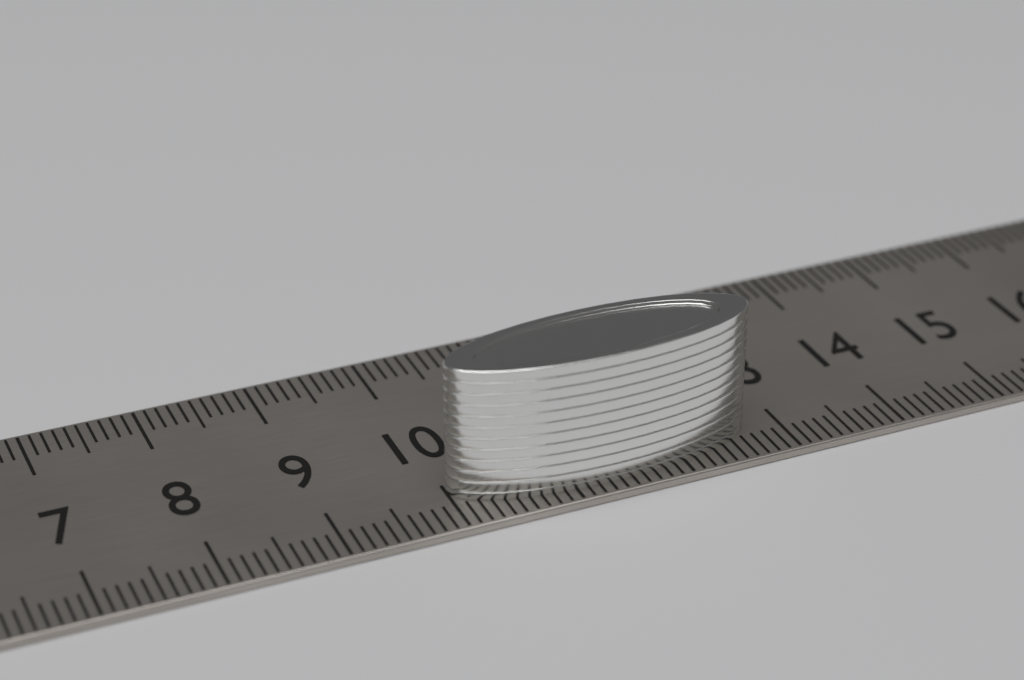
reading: 12.7 cm
